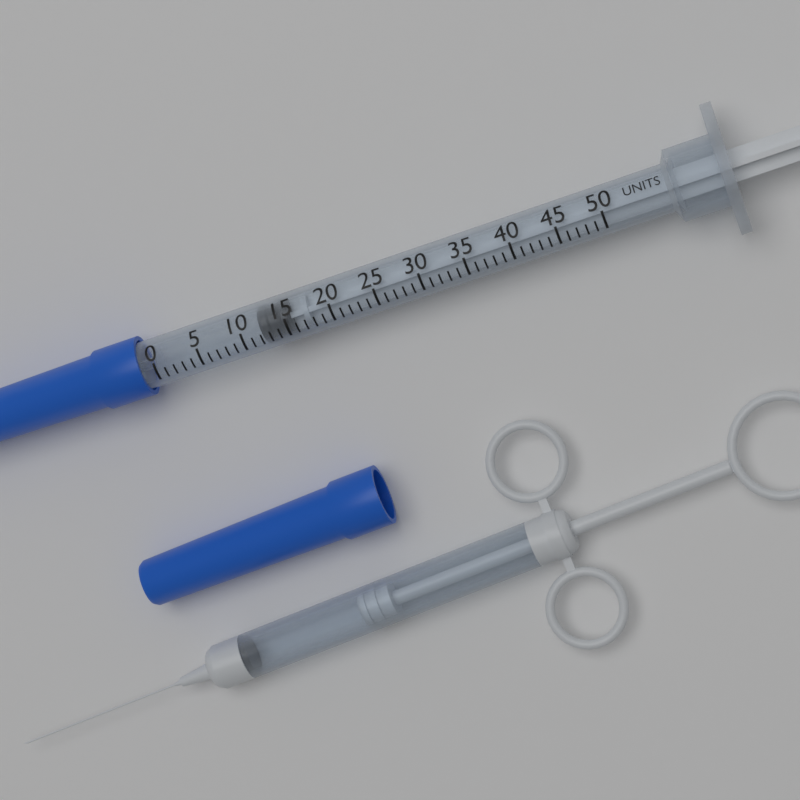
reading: 12 units
